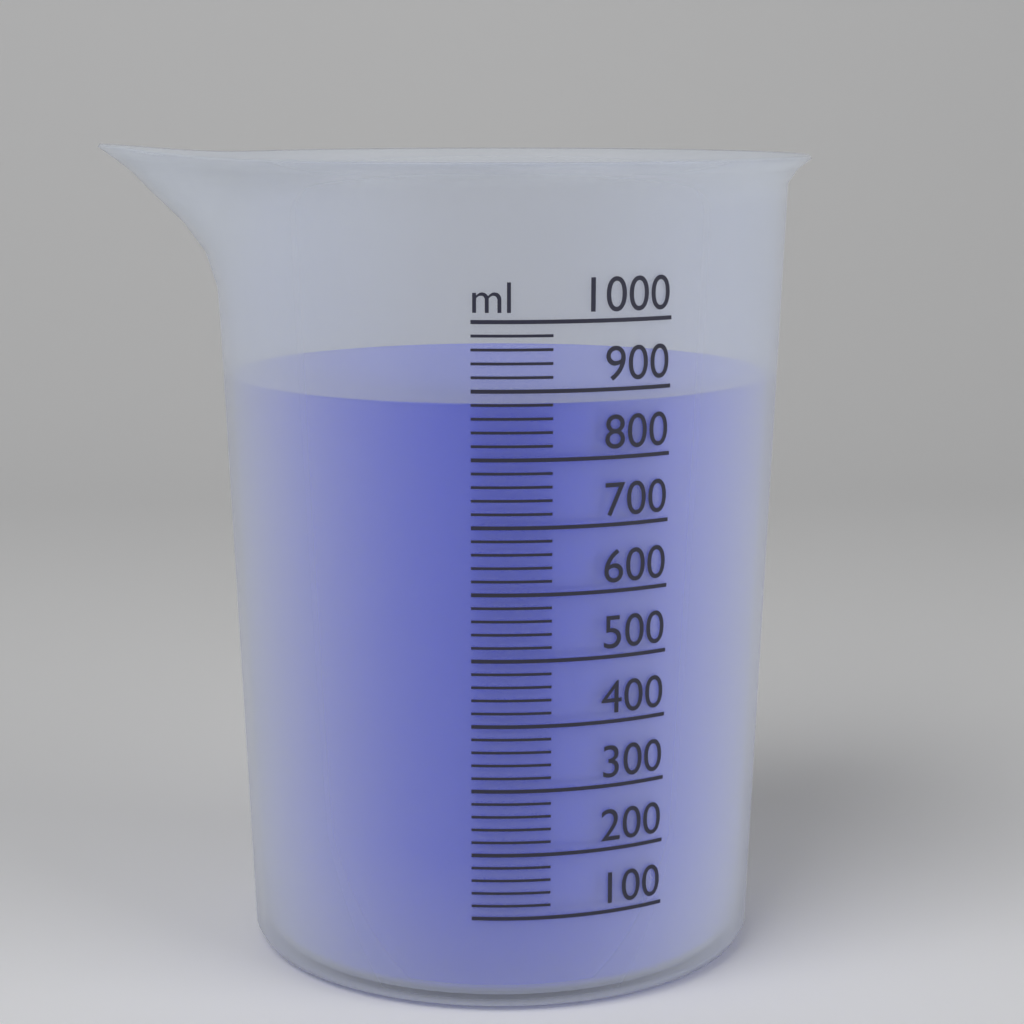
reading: 880 ml
